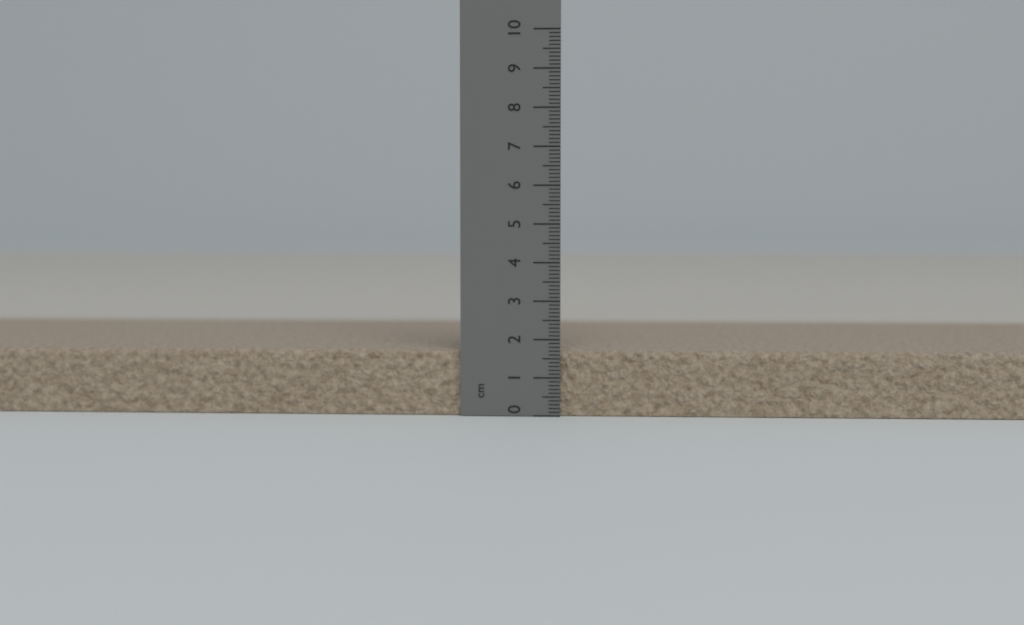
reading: 1.7 cm
